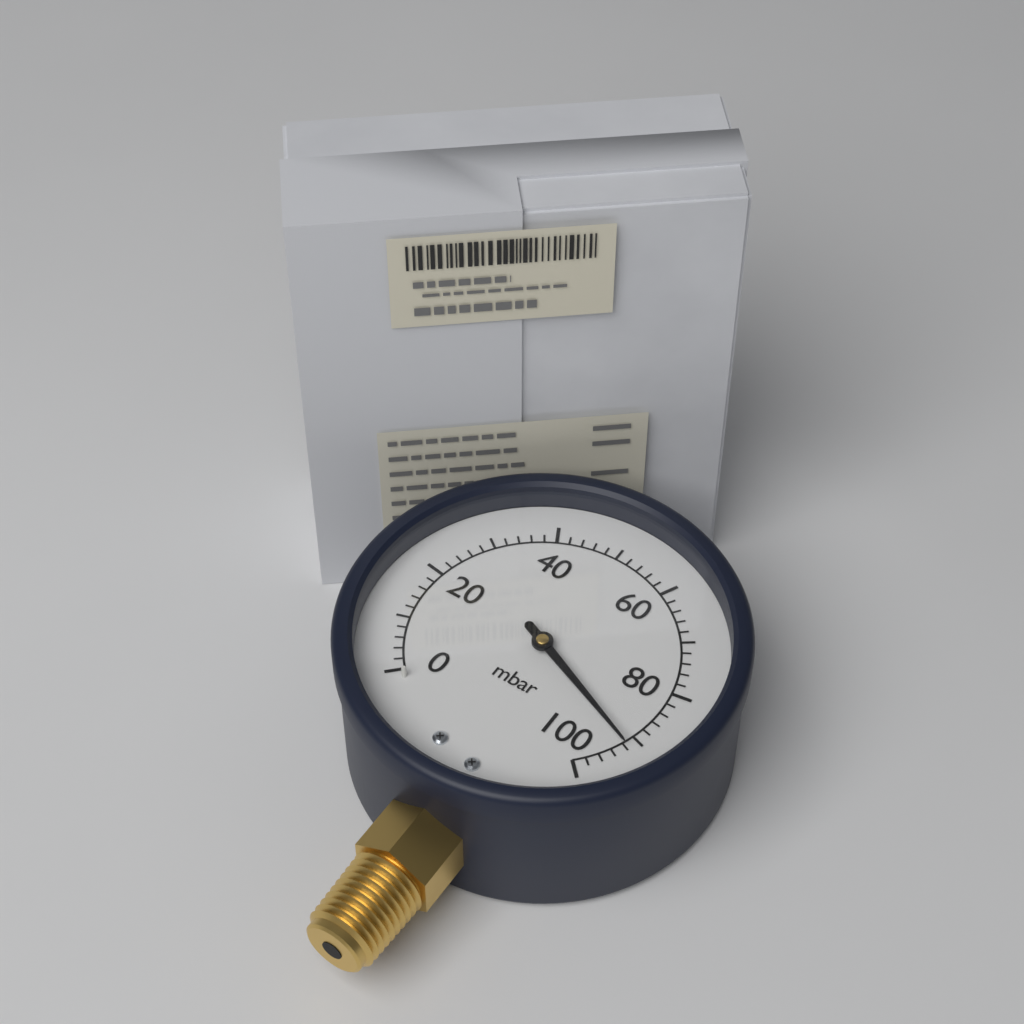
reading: 92 mbar
